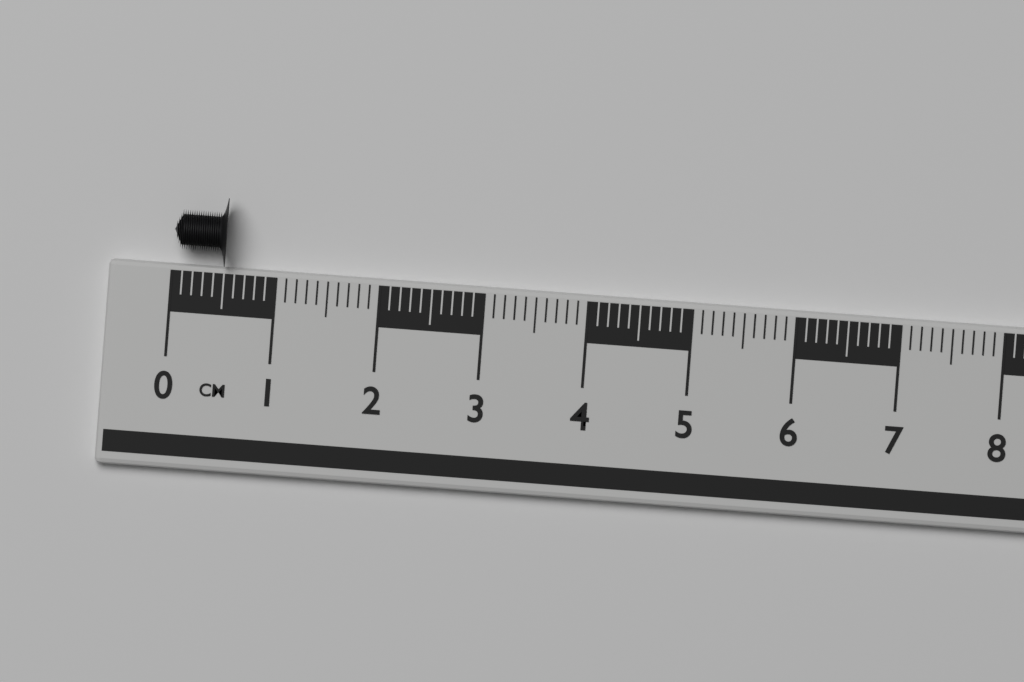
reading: 0.5 cm
